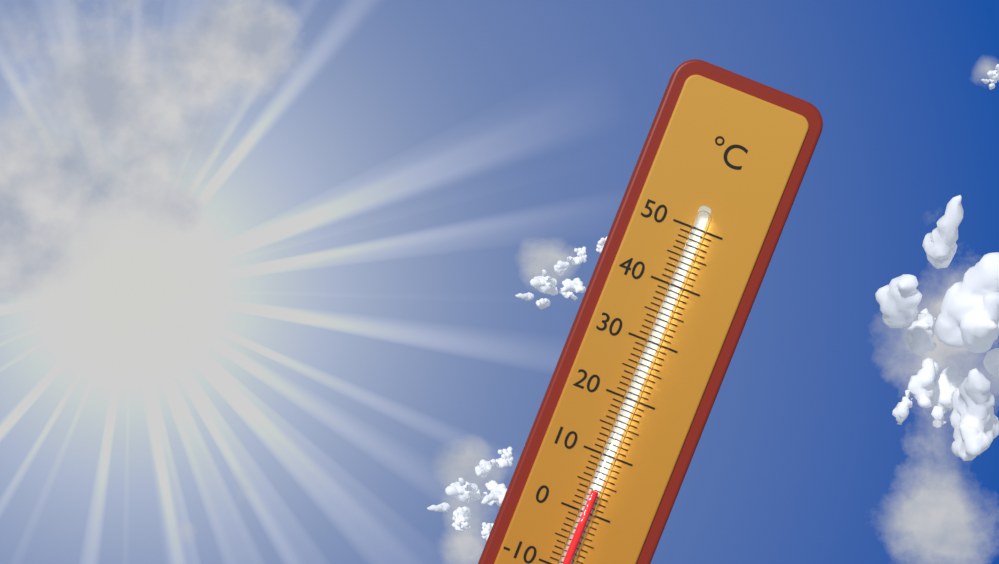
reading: 4 °C
